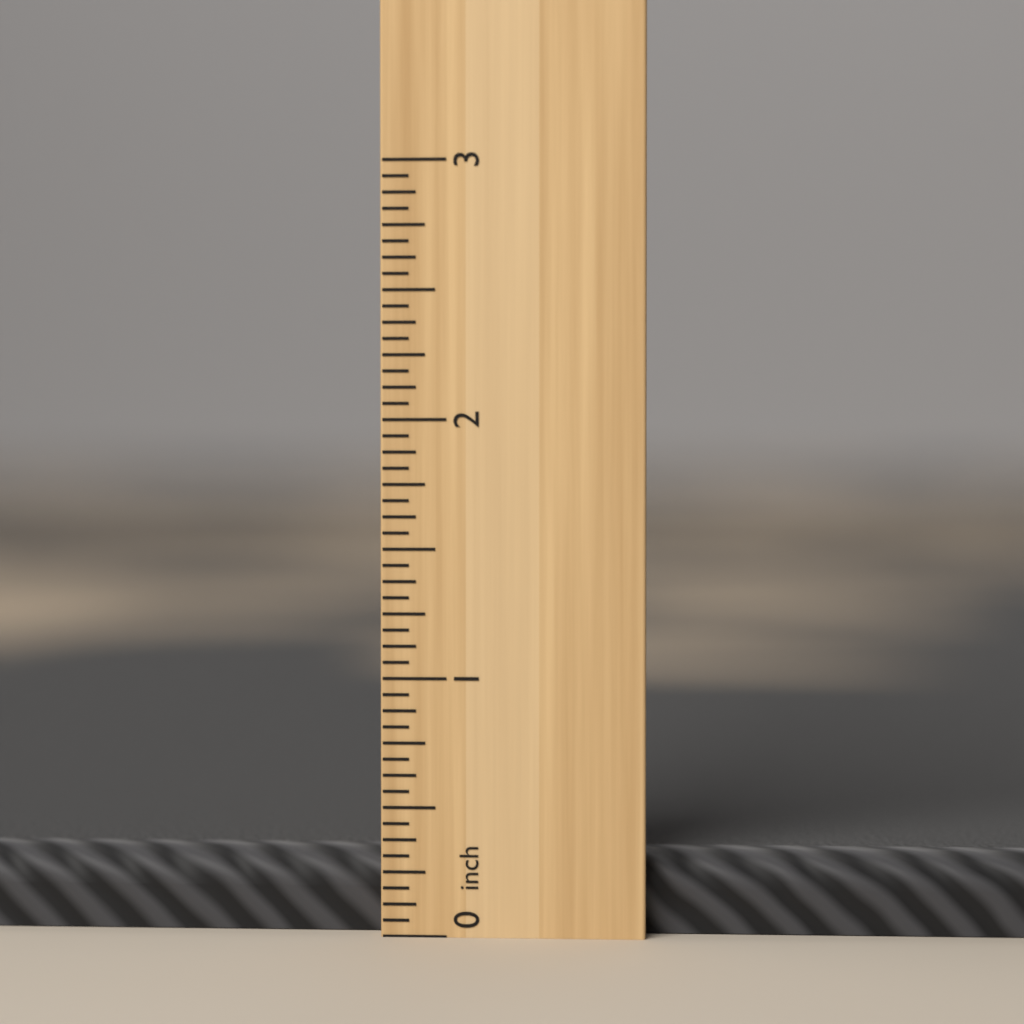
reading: 0.3125 inch
